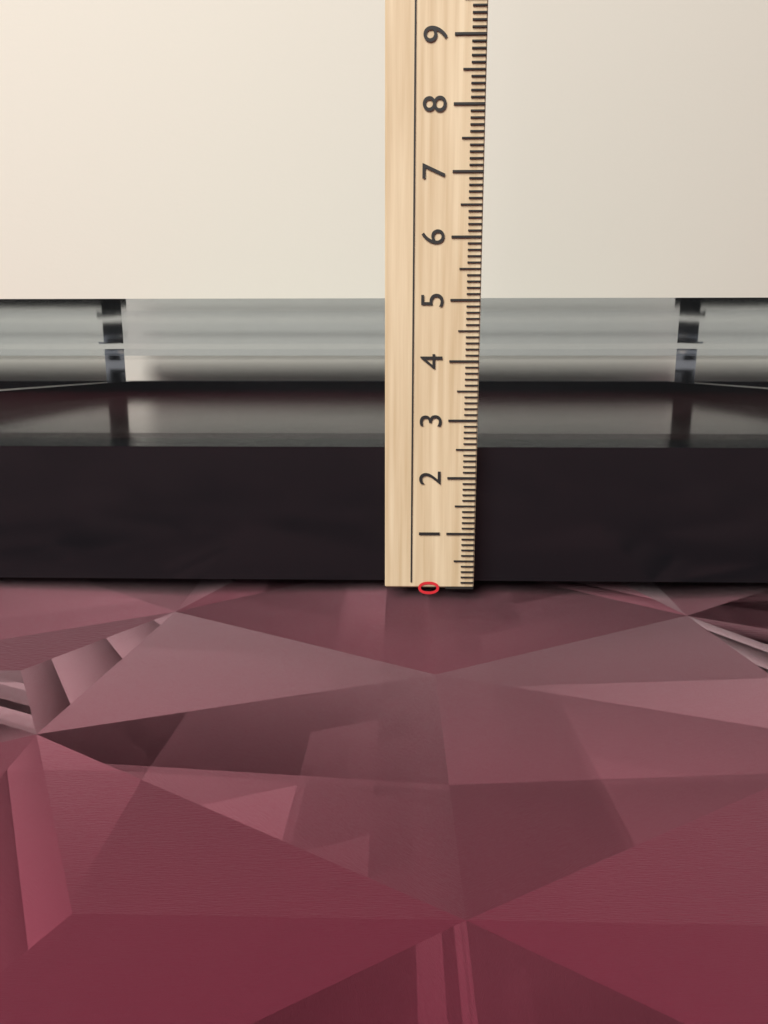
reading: 5.1 cm
